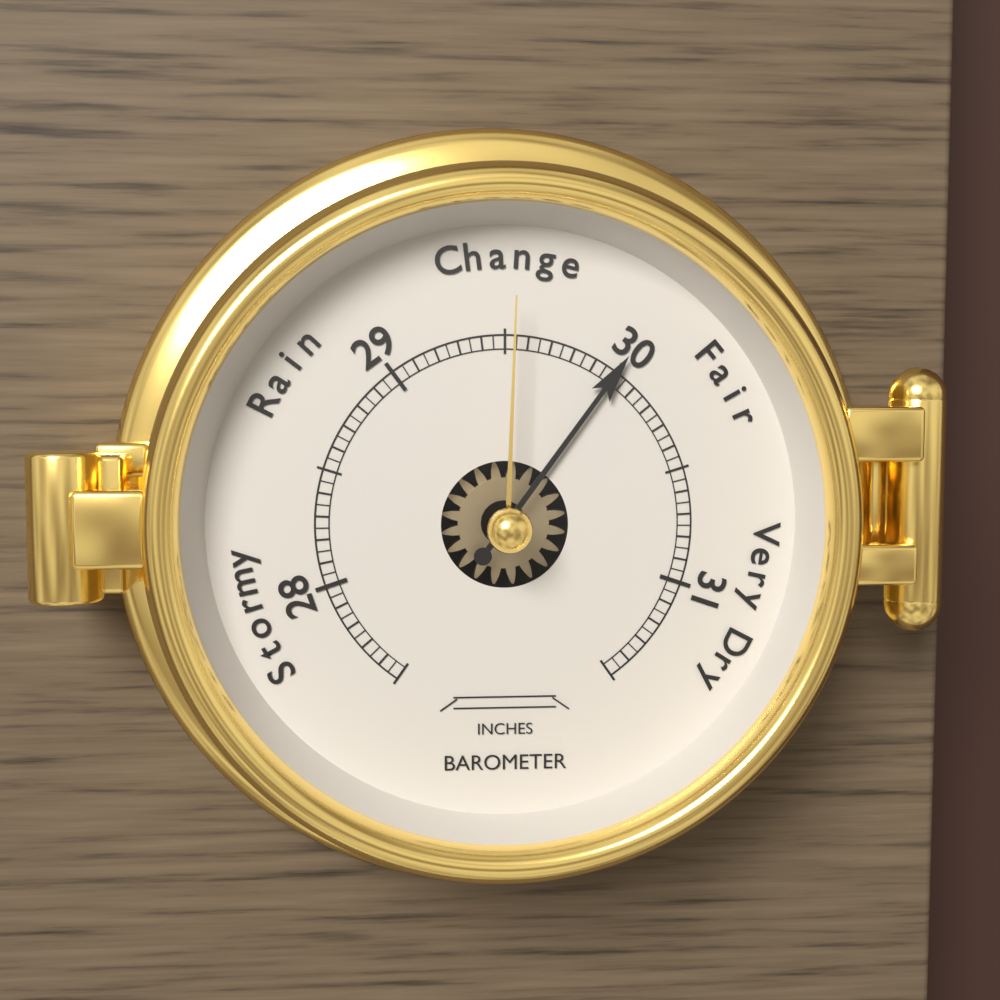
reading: 30.00 inches
